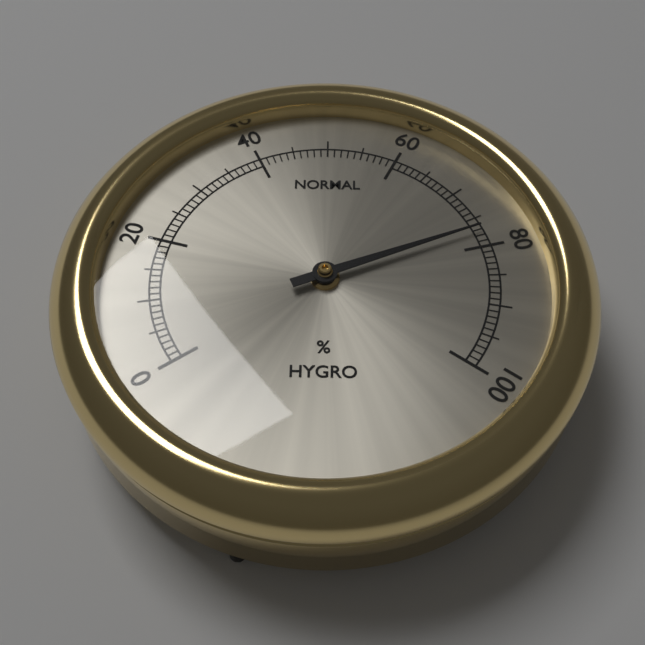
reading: 77 %
